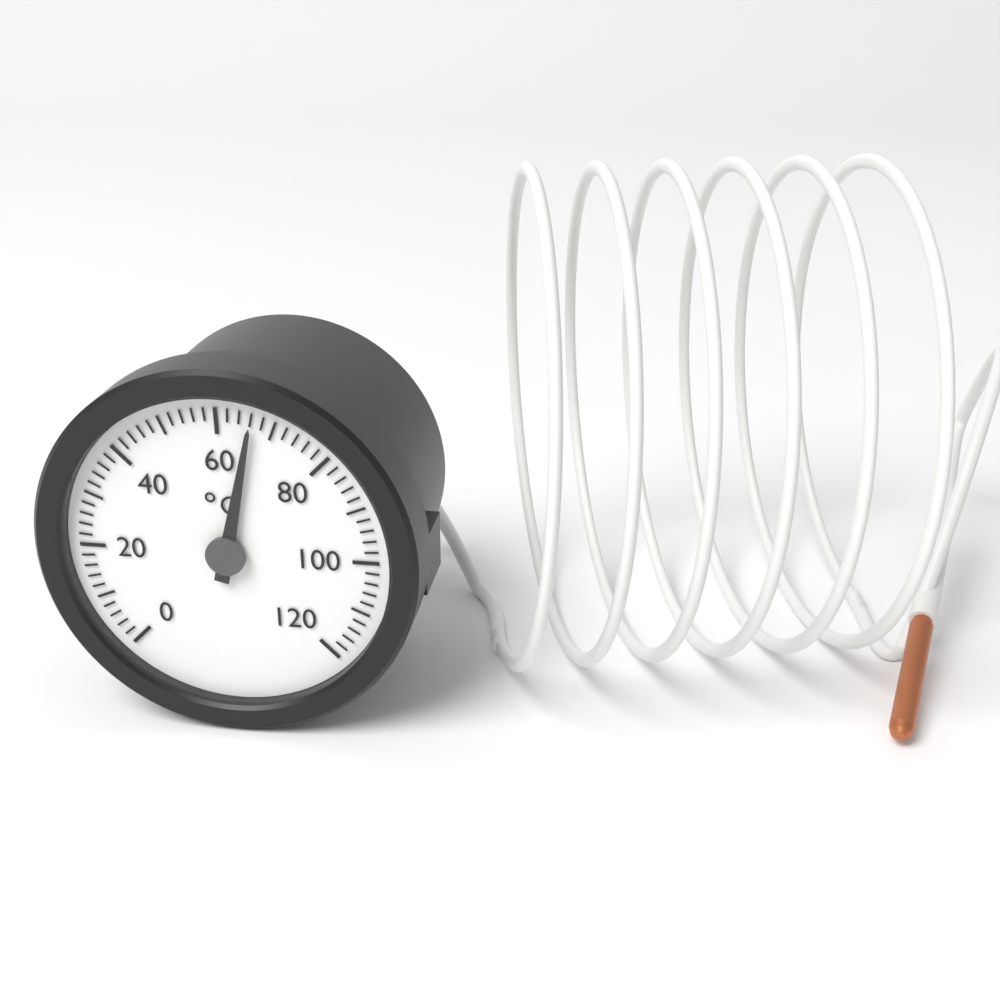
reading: 66 °C
